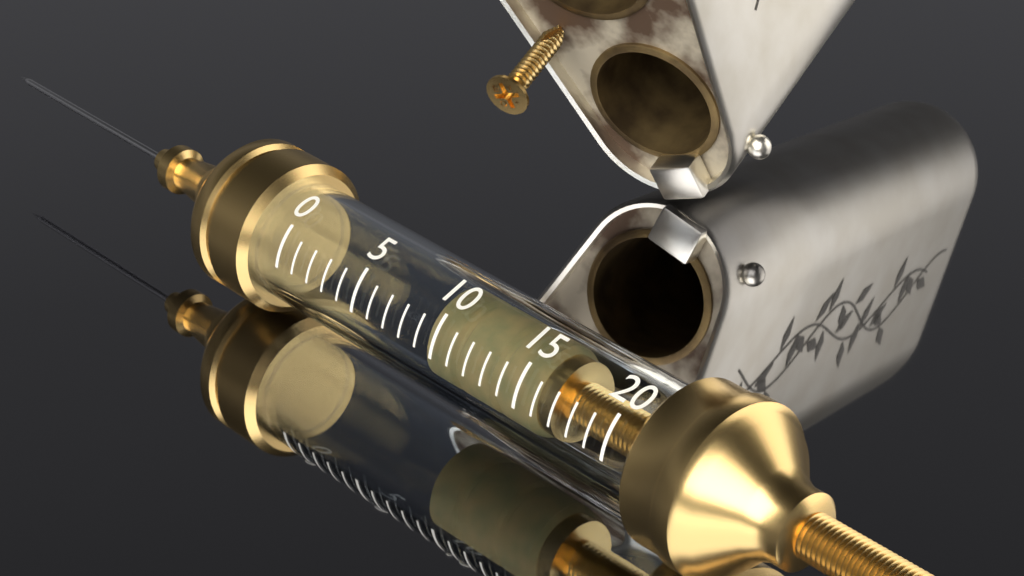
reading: 9 (no unit)
